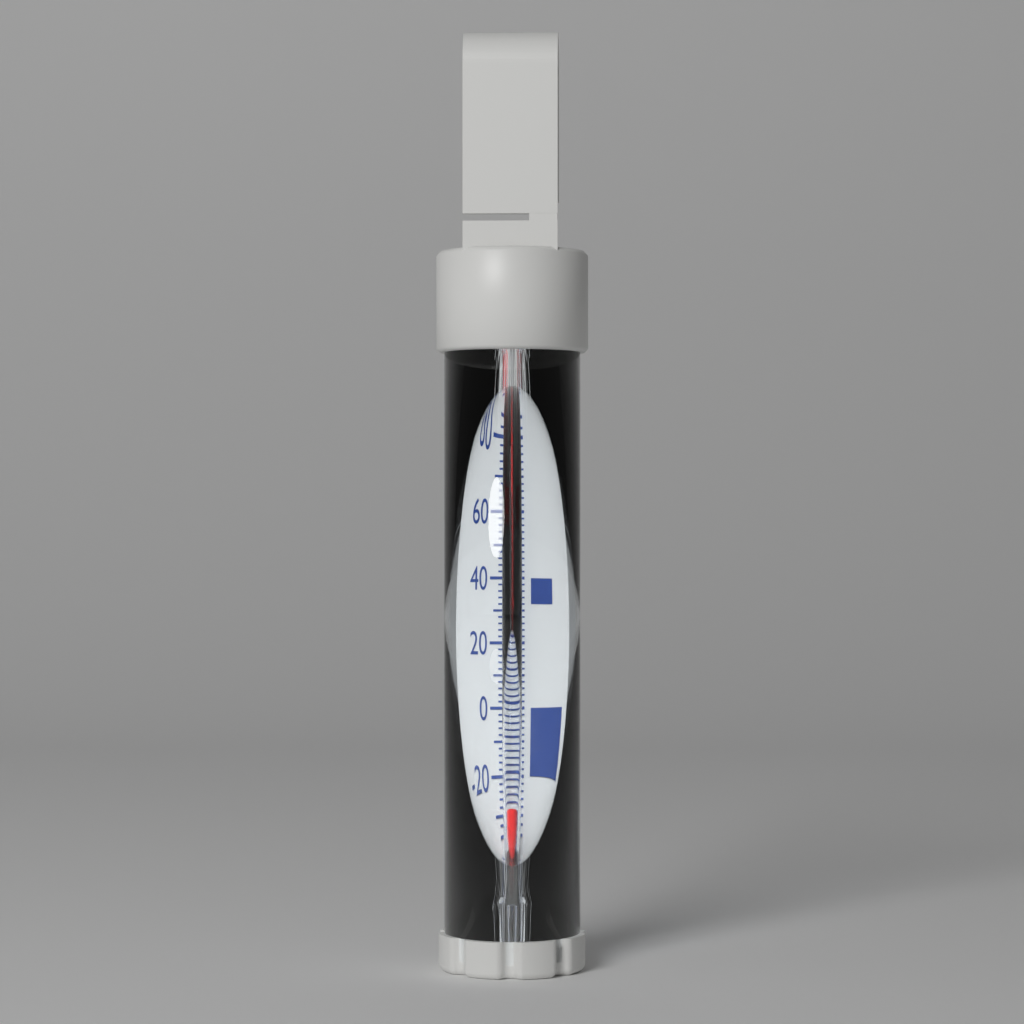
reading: -32 °F
